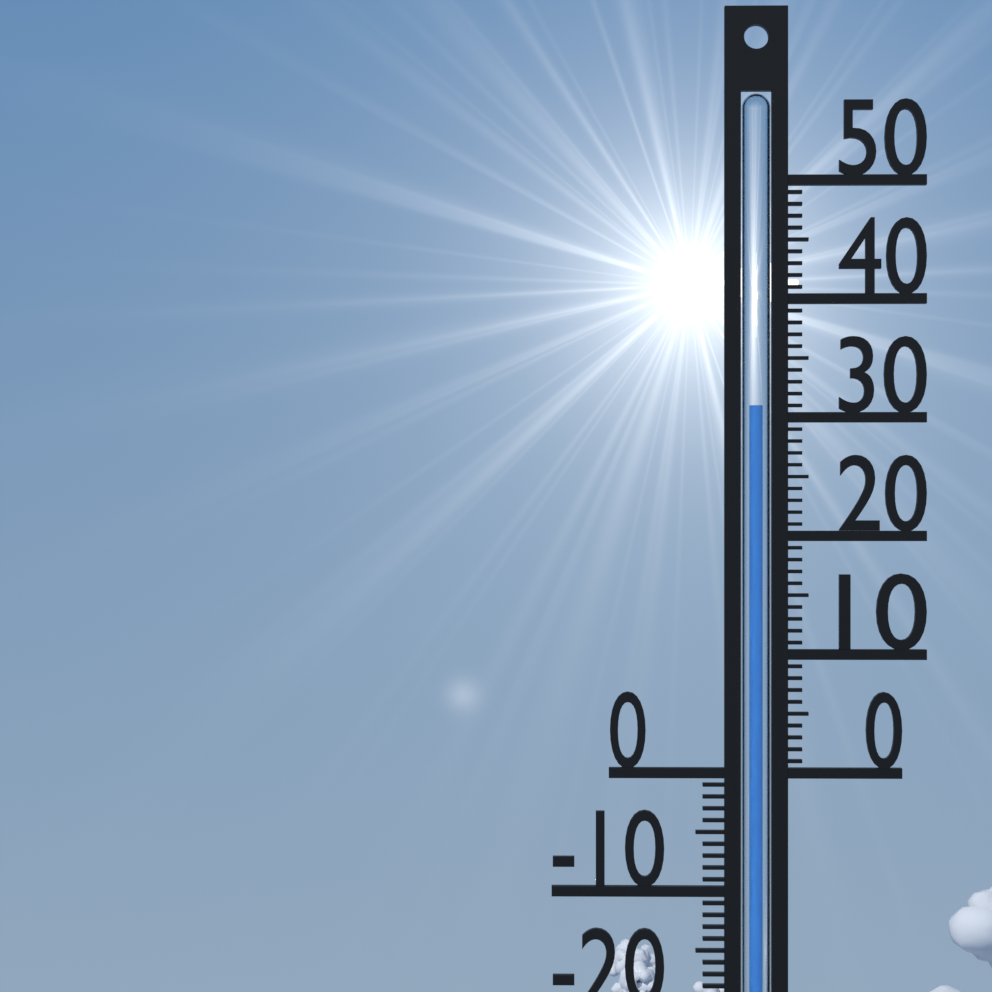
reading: 31 °C
